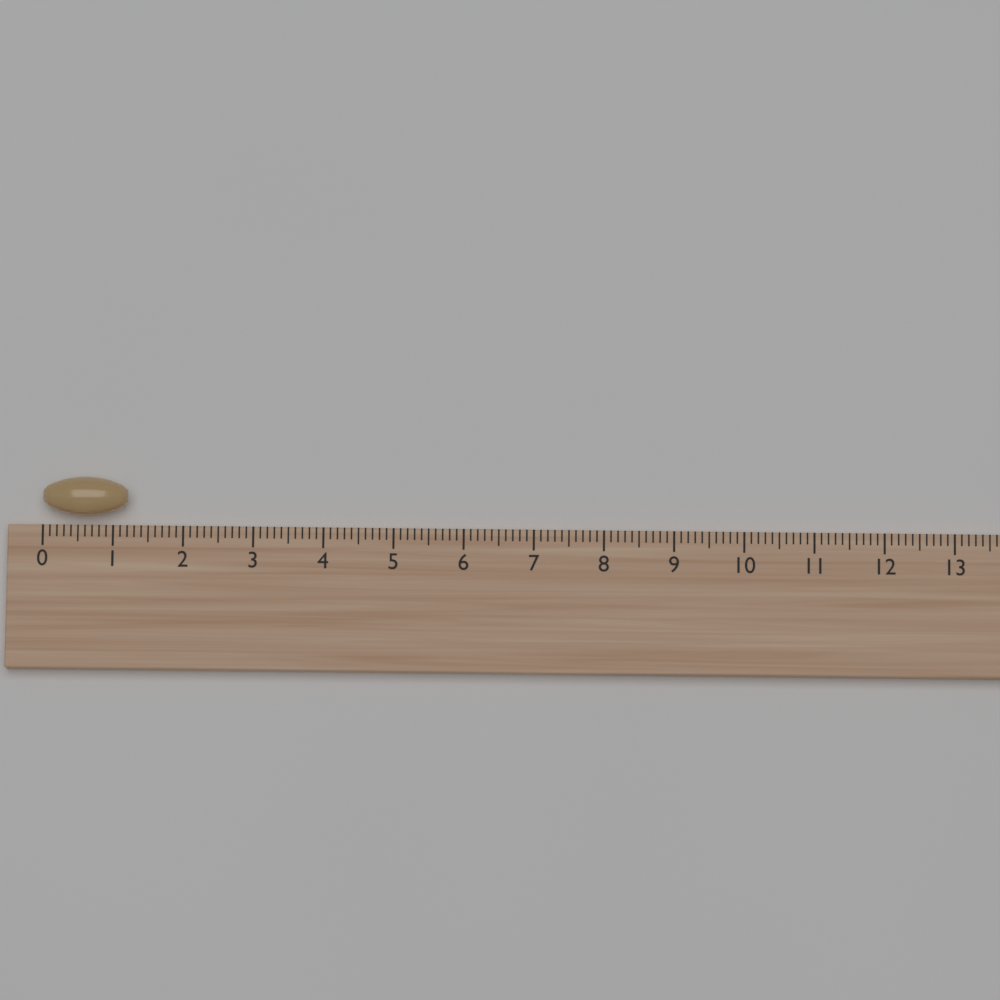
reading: 1.2 (no unit)
